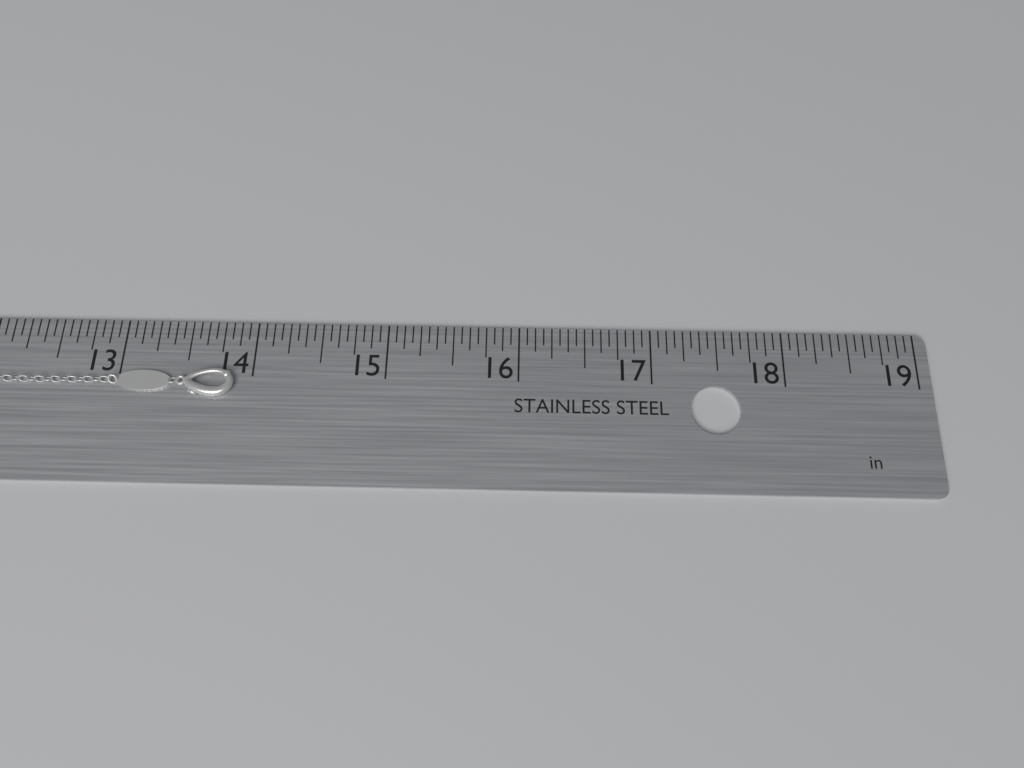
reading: 13.8750 in
